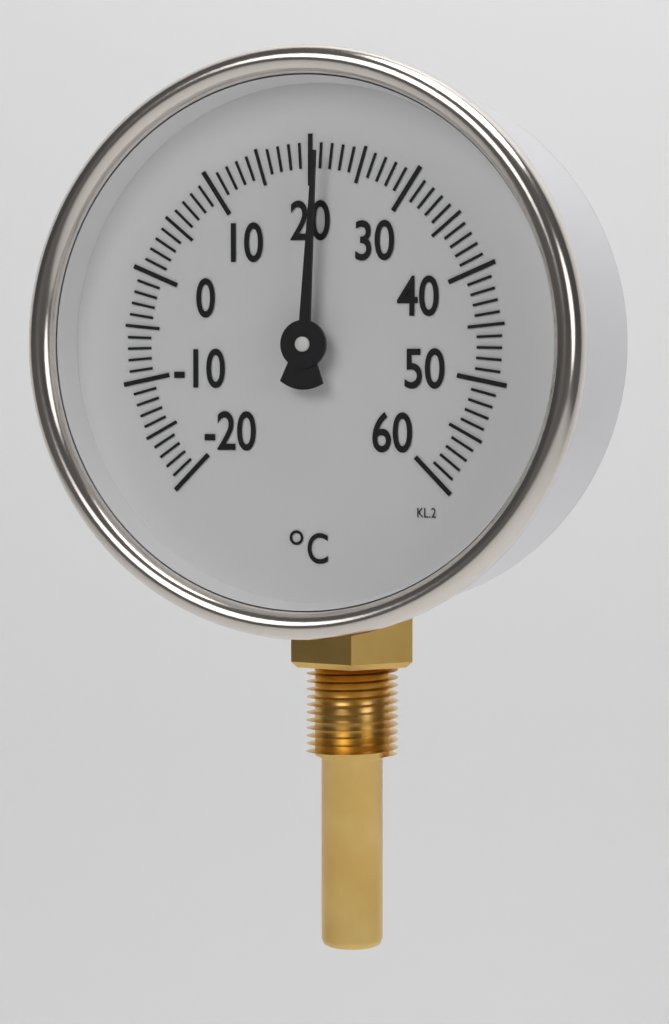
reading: 21 °C
